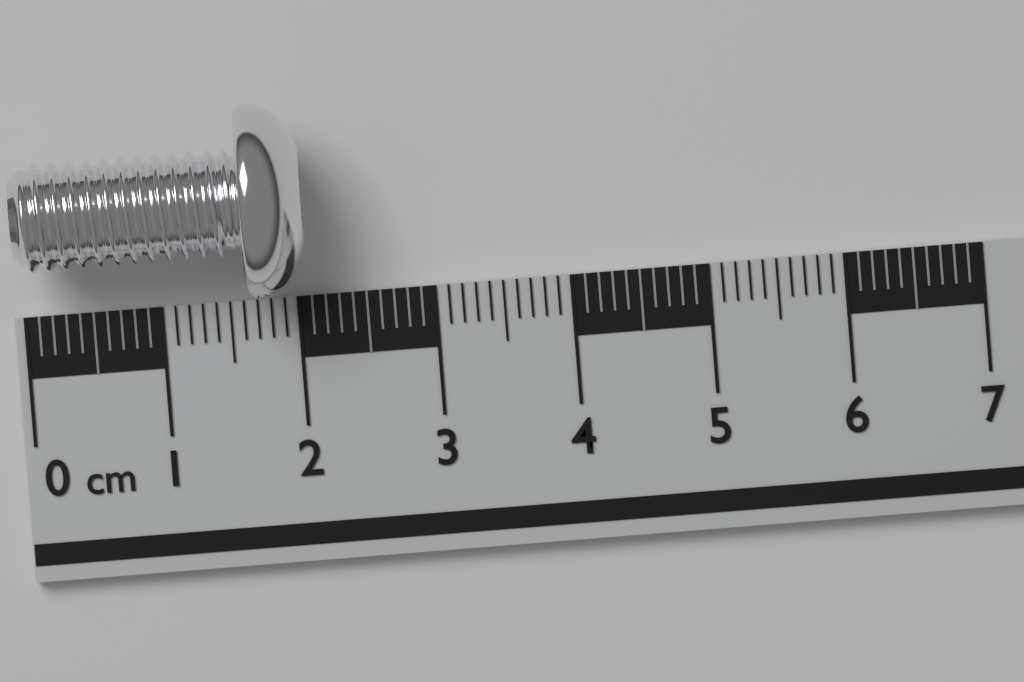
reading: 2.1 cm
